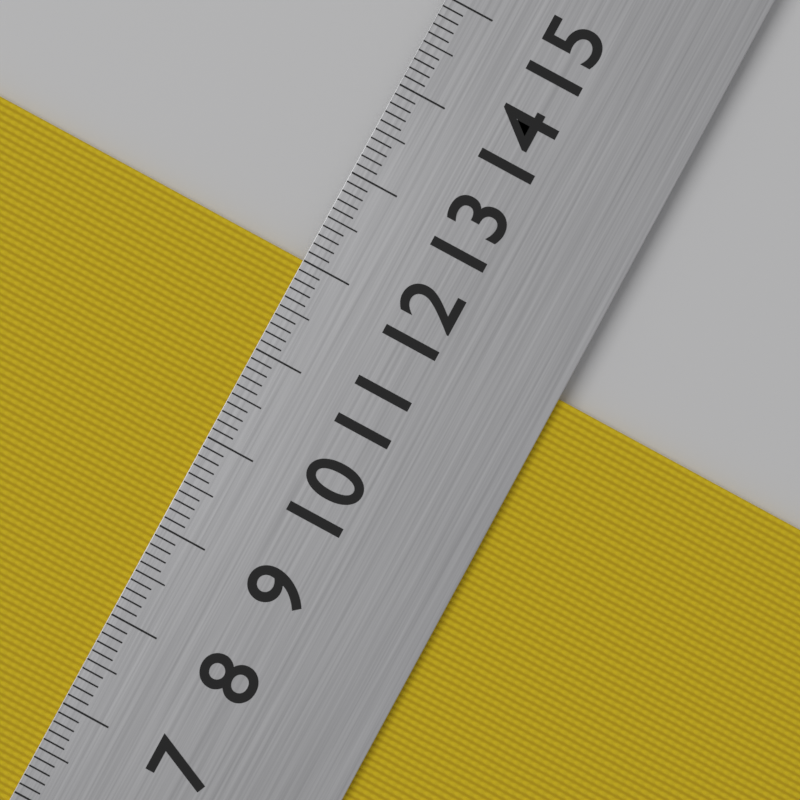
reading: 12.0 cm
